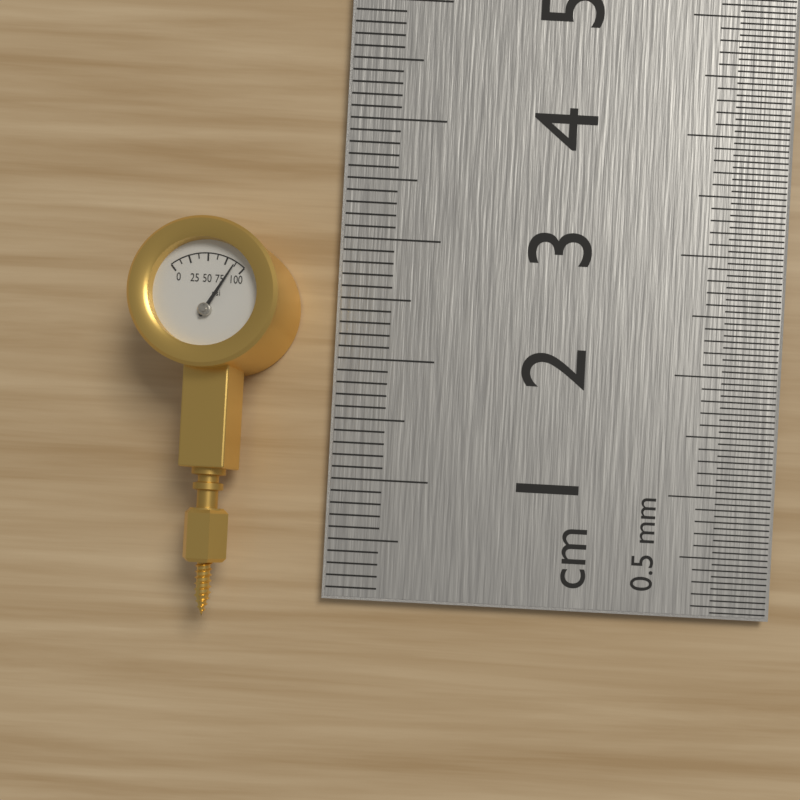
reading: 87.5 psi
